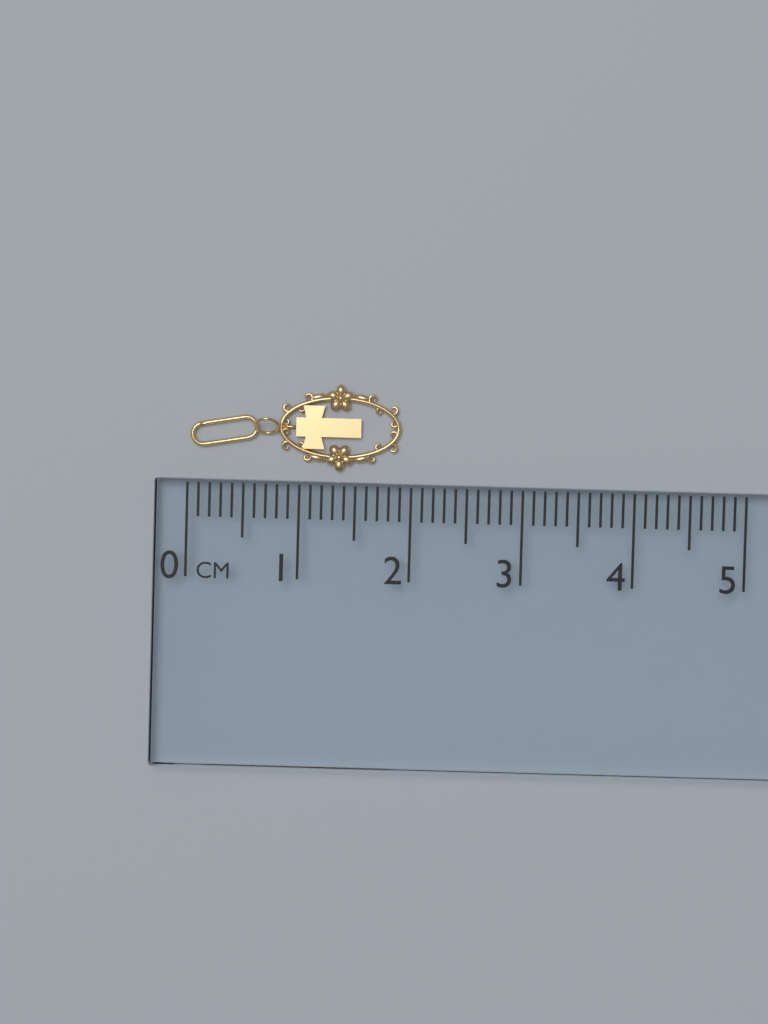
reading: 1.9 cm
